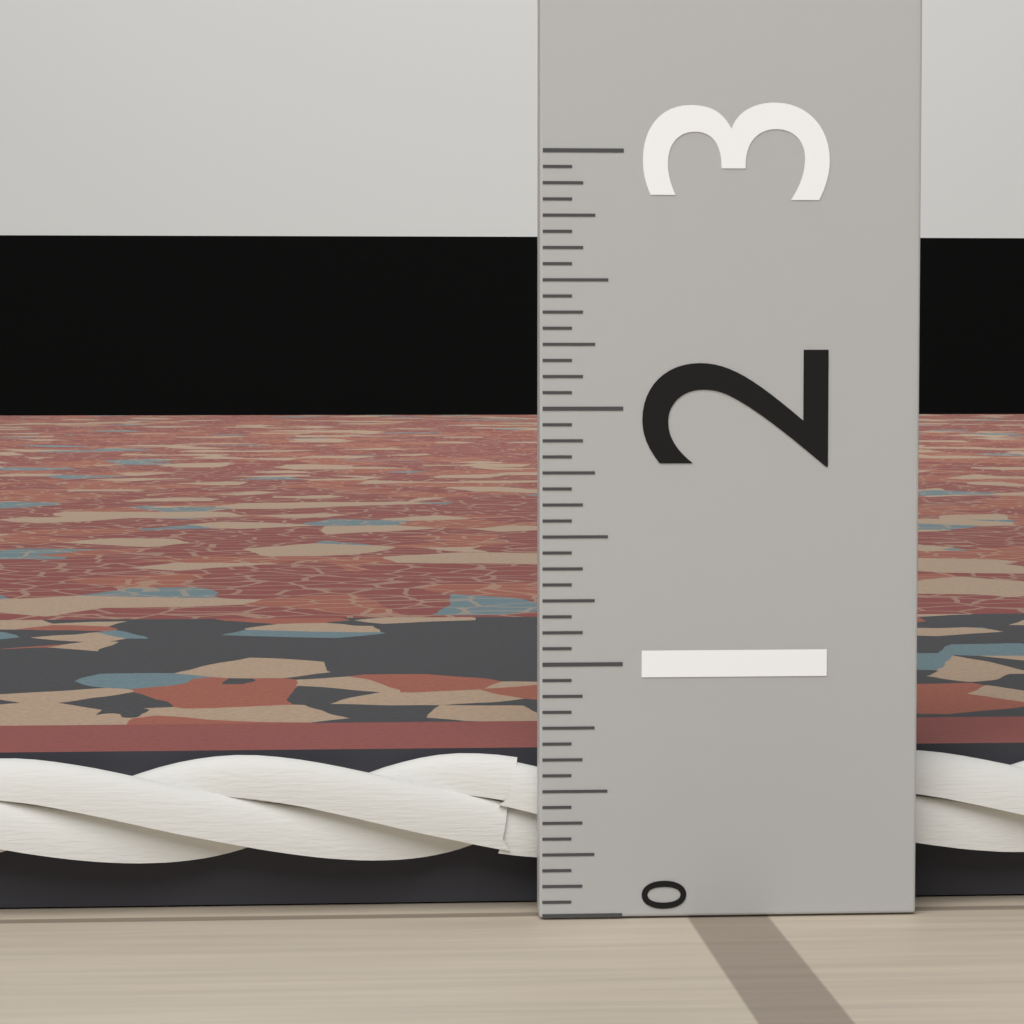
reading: 0.6250 (no unit)
